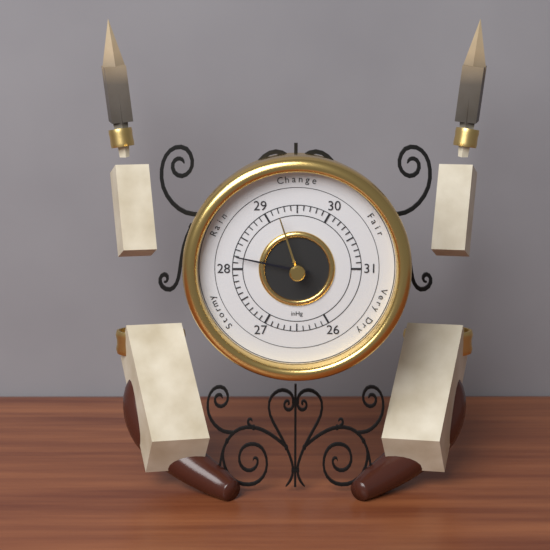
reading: 28.2 inHg
